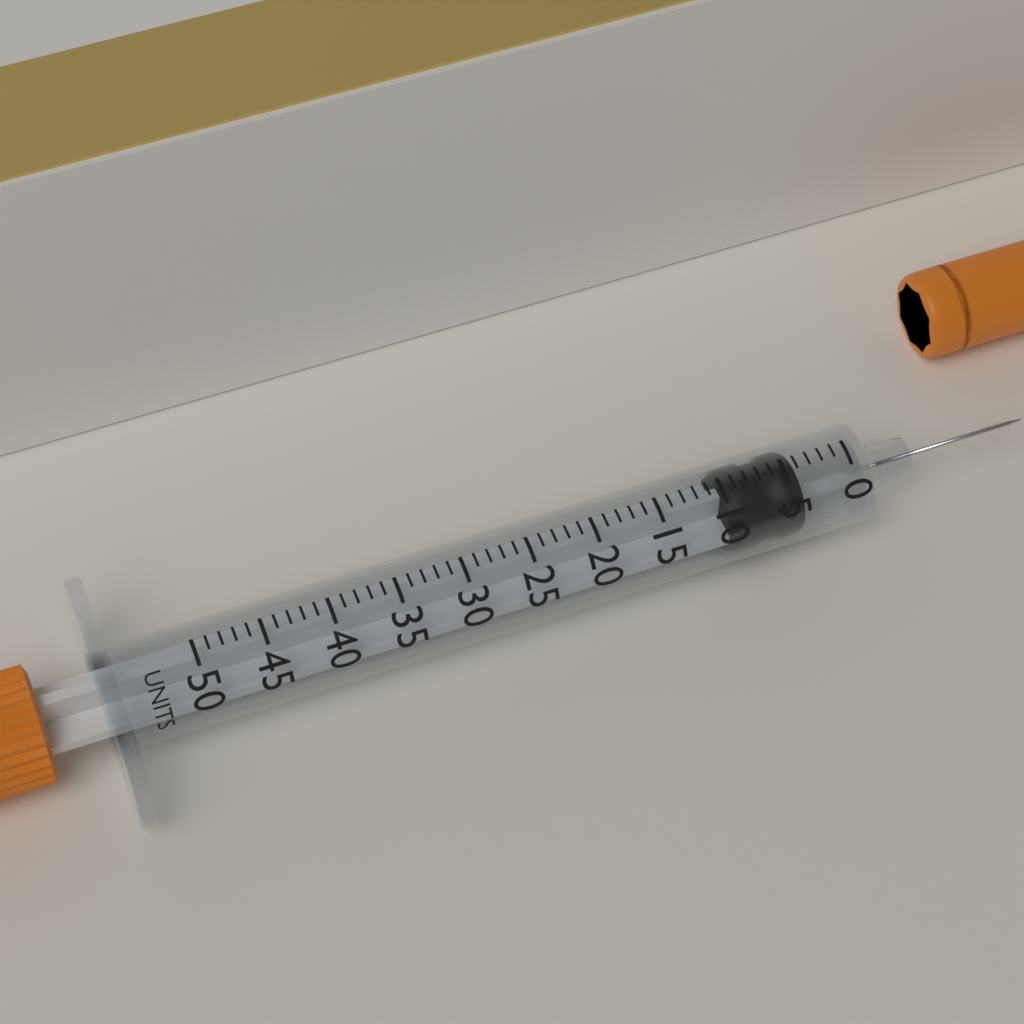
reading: 4 units
